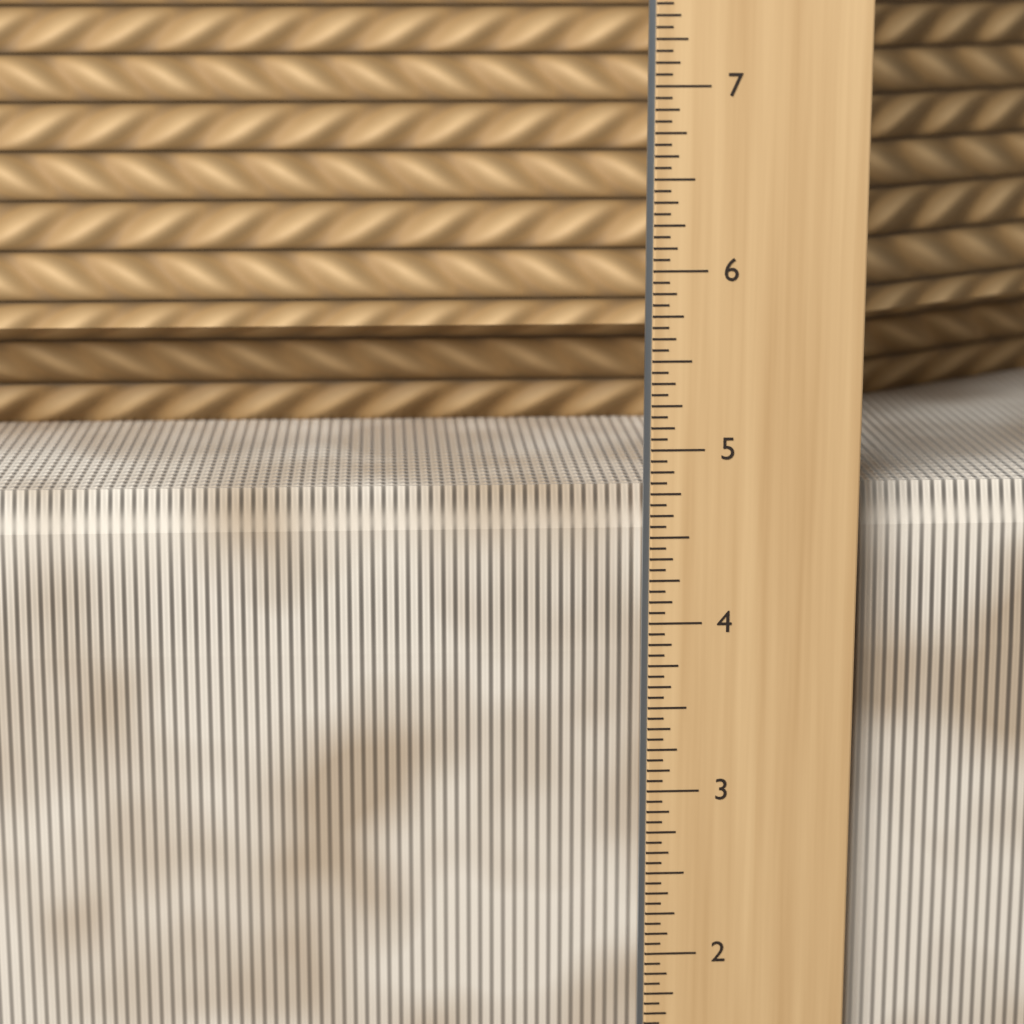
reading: 4.7500 in
